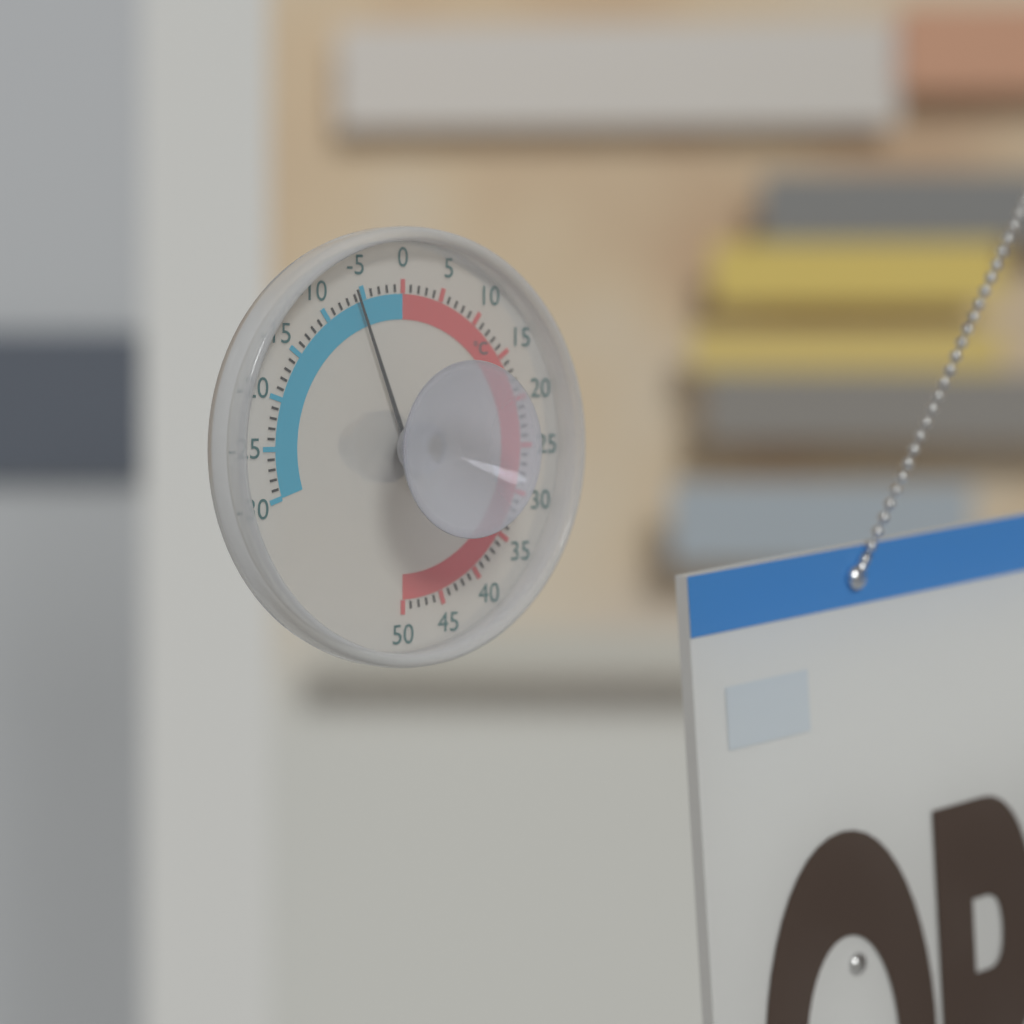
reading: -6 °C
